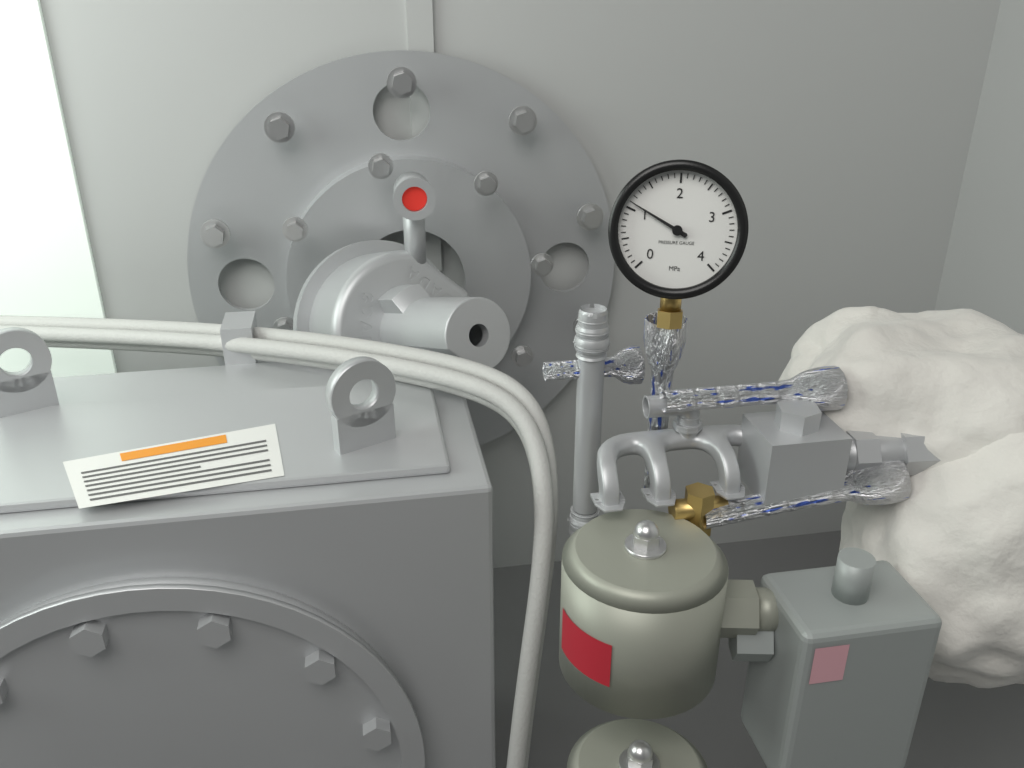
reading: 1.1 MPa
